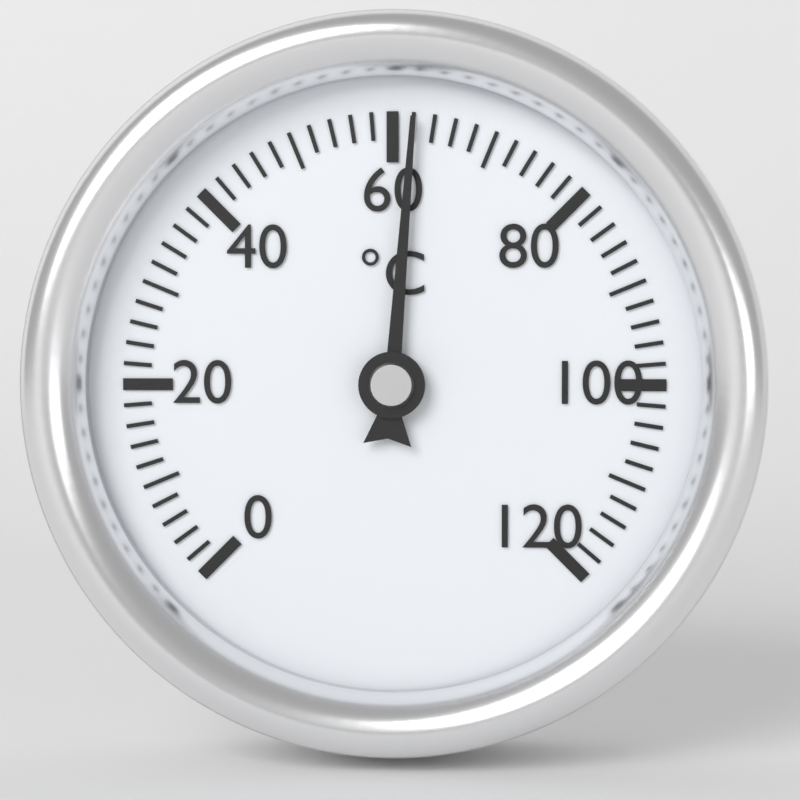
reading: 62 °C
